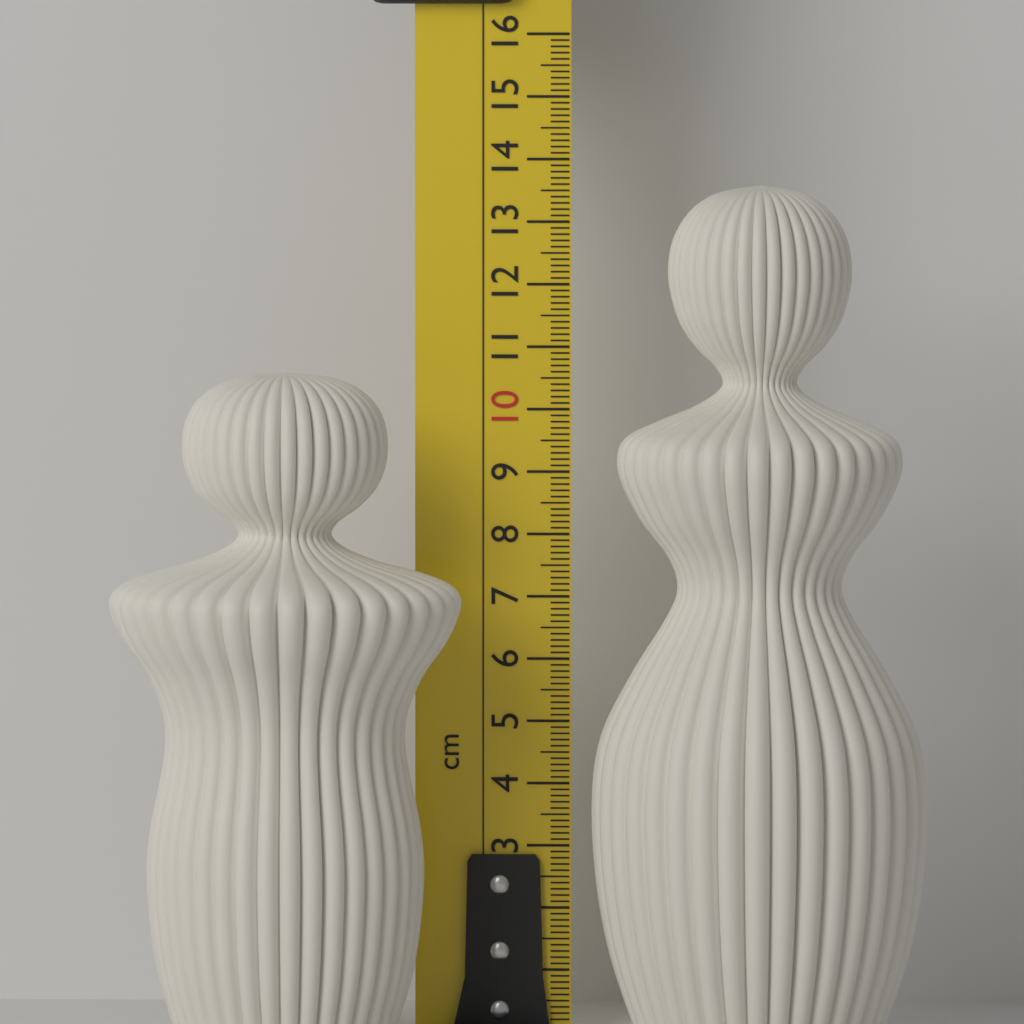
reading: 10.7 cm
